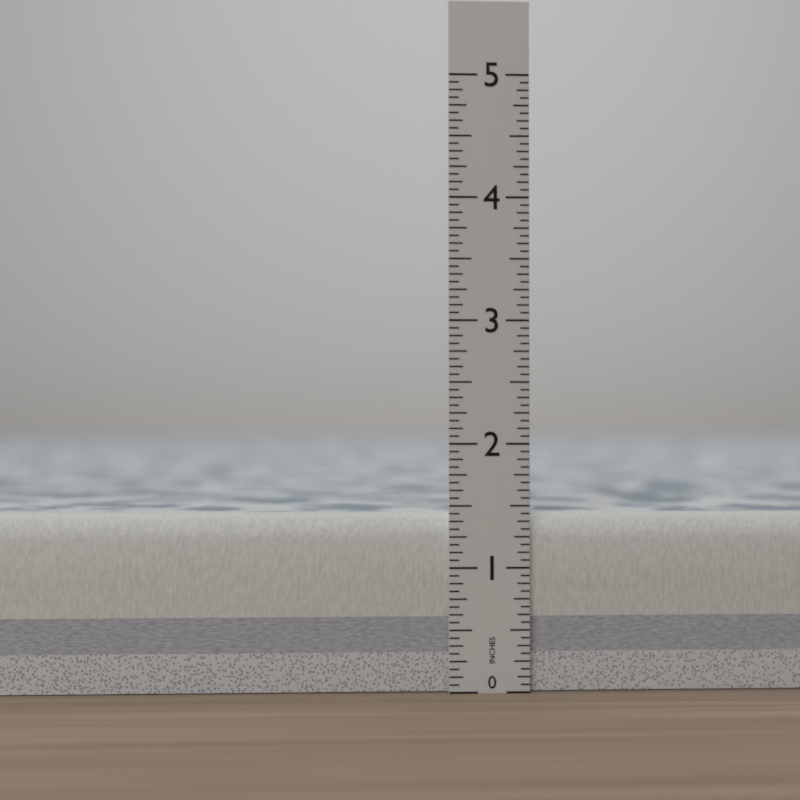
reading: 1.4375 in
